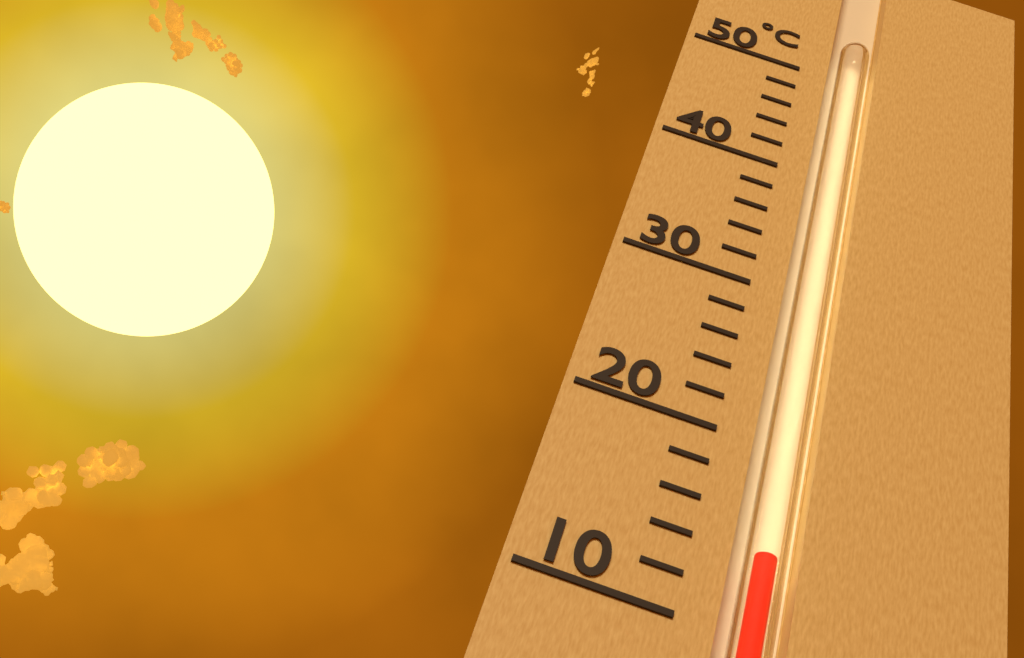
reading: 14 °C
